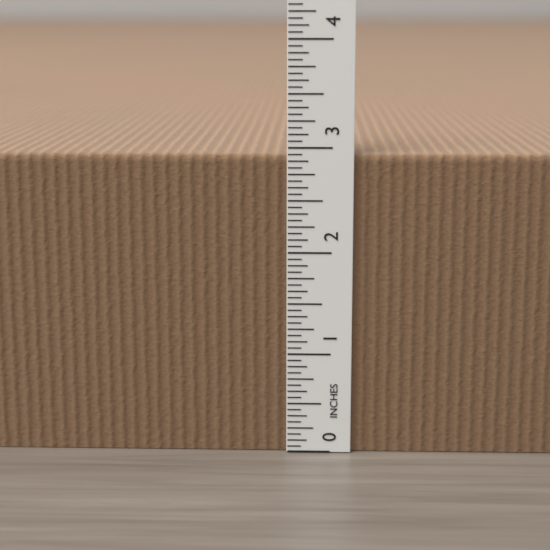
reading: 2.9375 in
